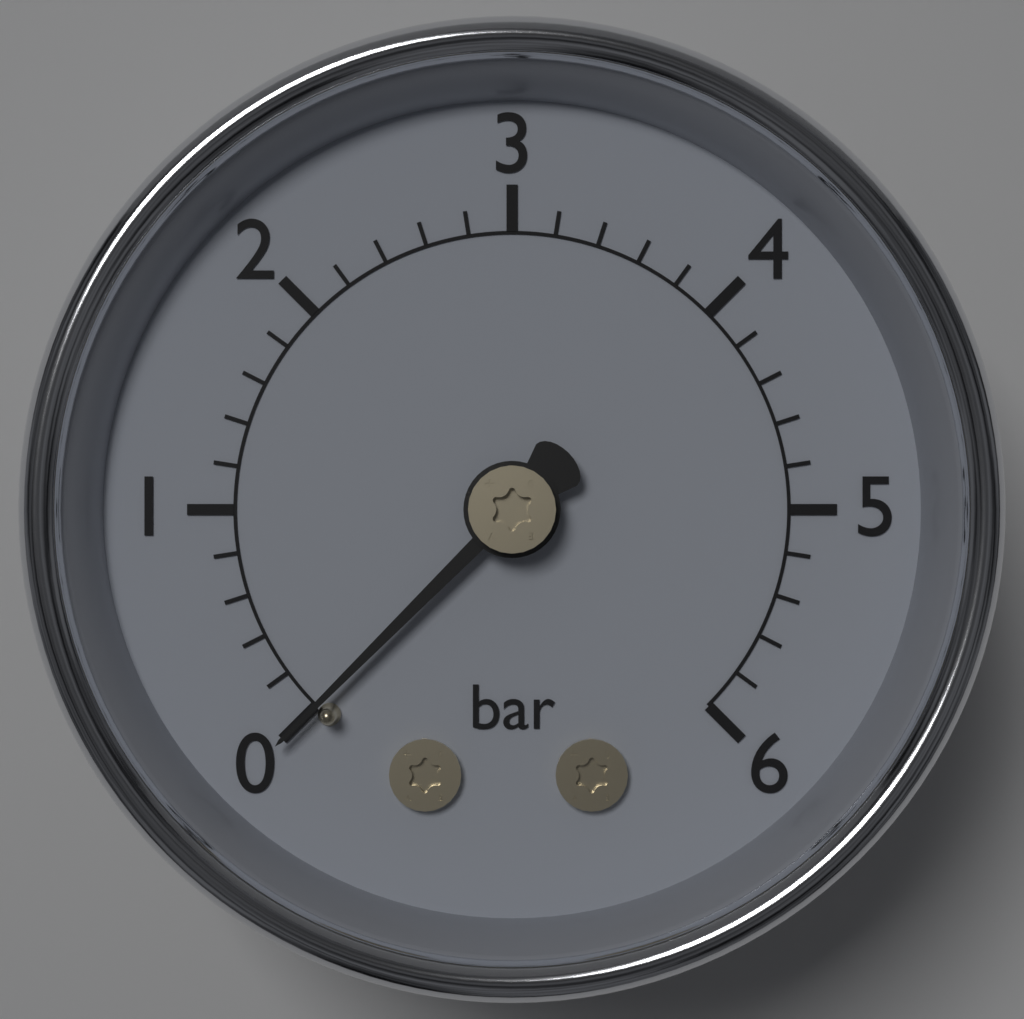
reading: 0.0 bar
